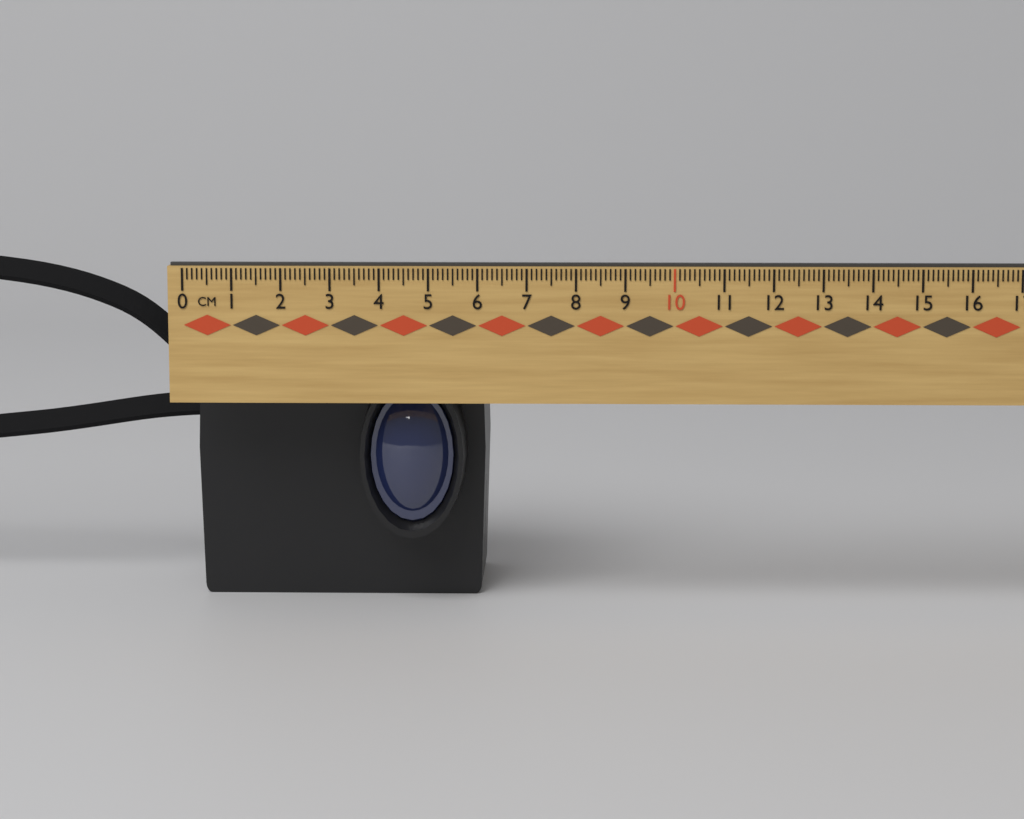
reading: 6.1 cm
